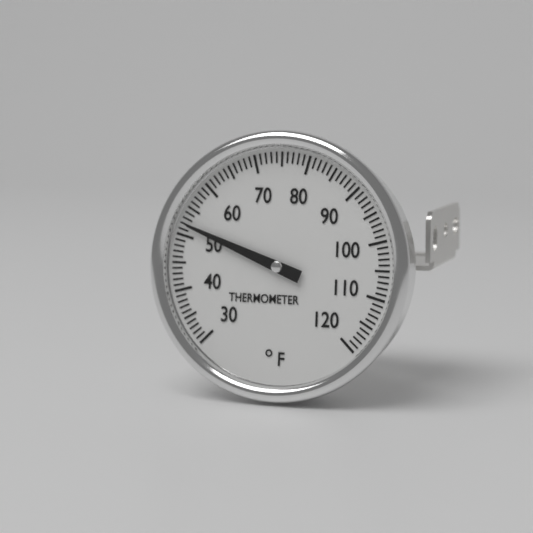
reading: 52 °F
